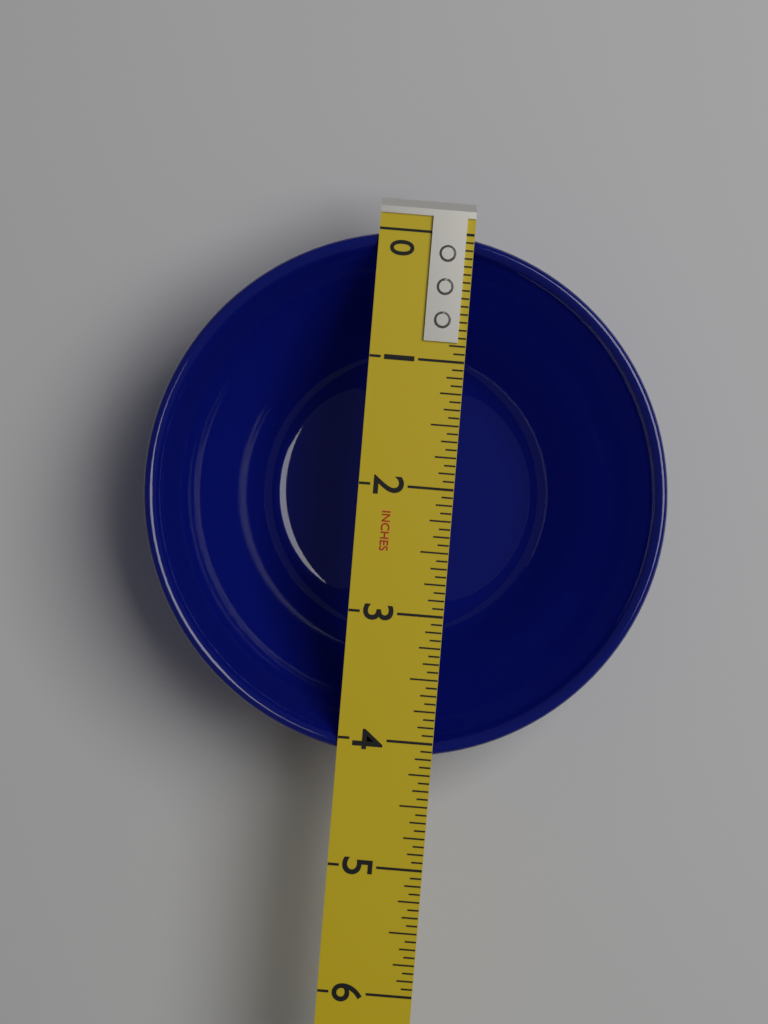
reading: 4.1250 in
